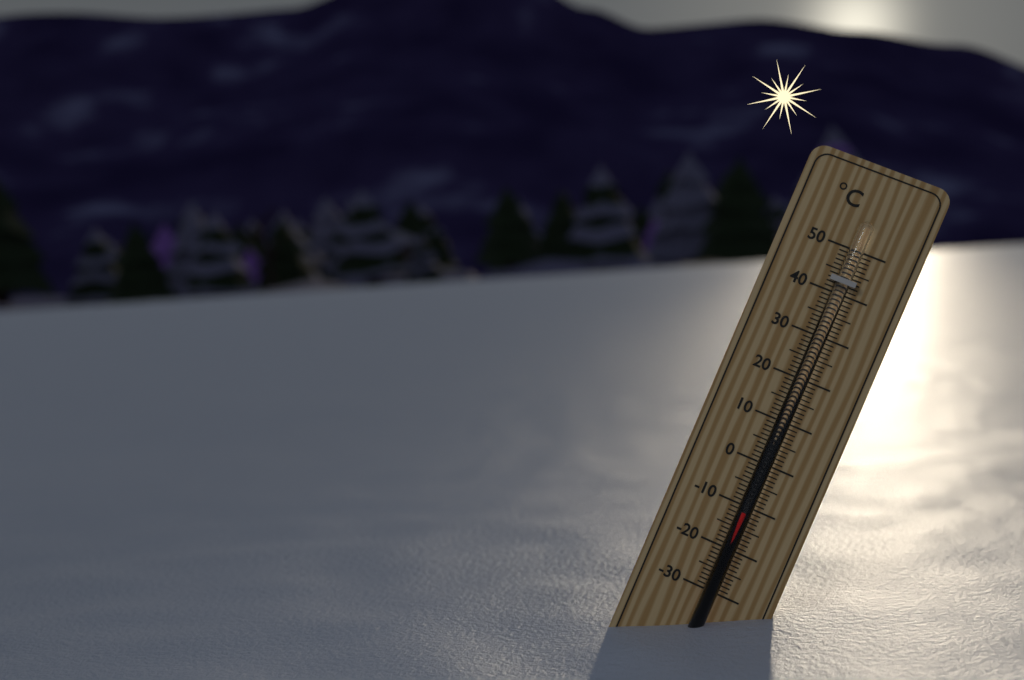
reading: -11 °C
